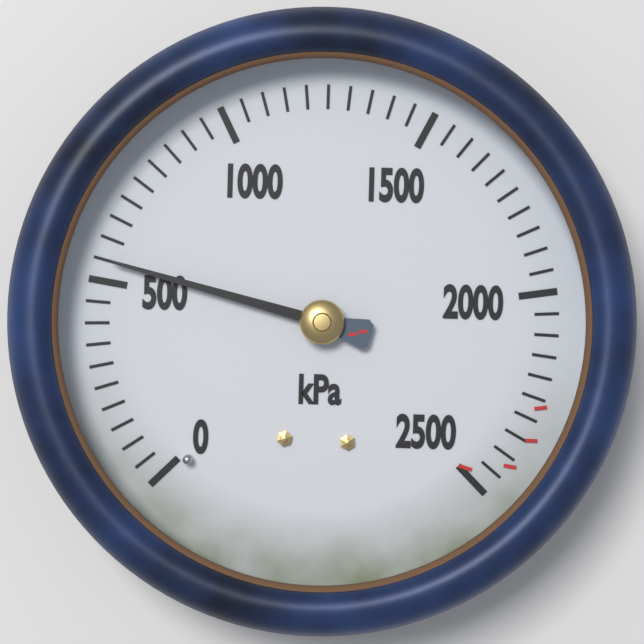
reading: 550 kPa
